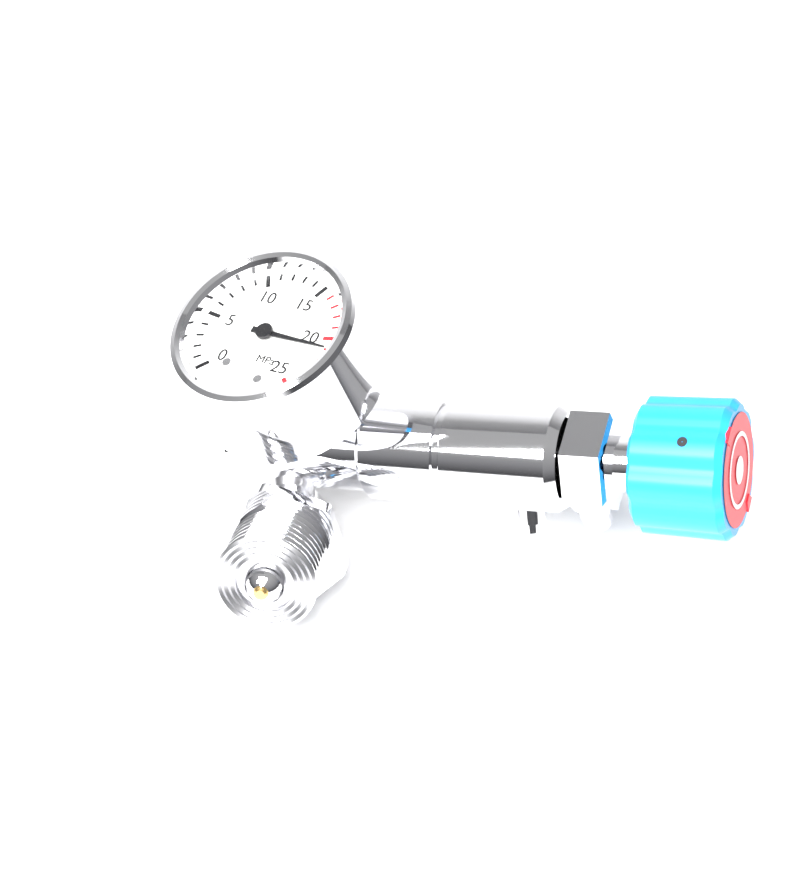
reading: 21 MPa
